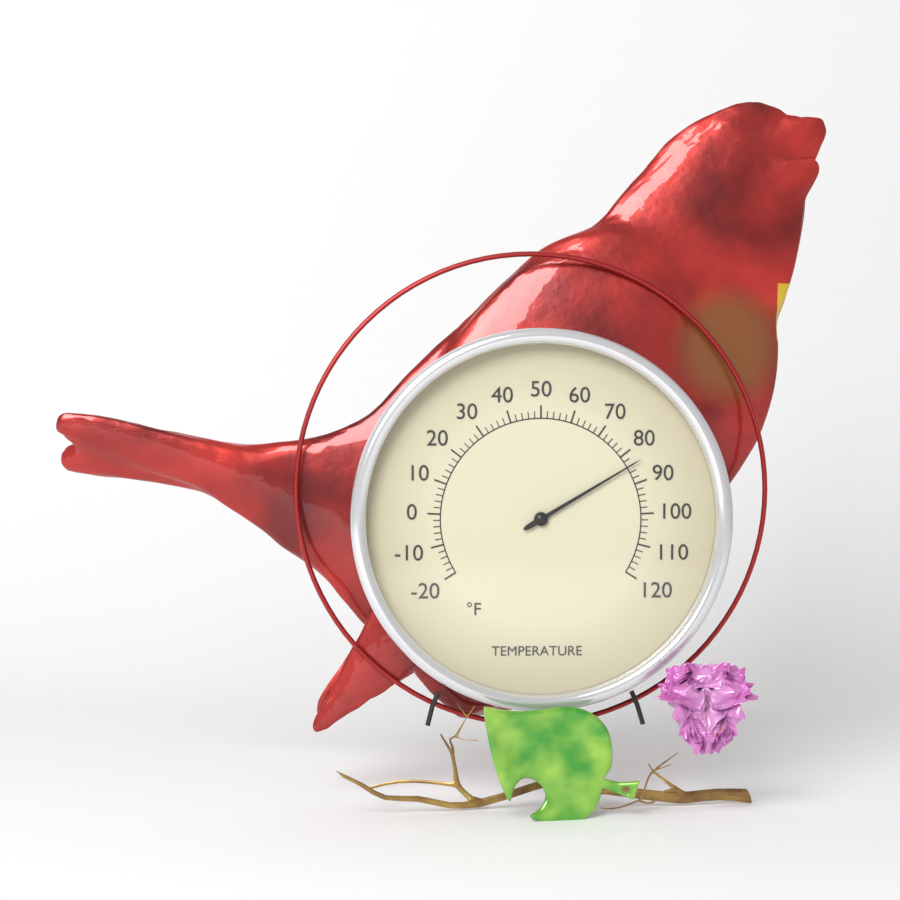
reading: 84 °F
